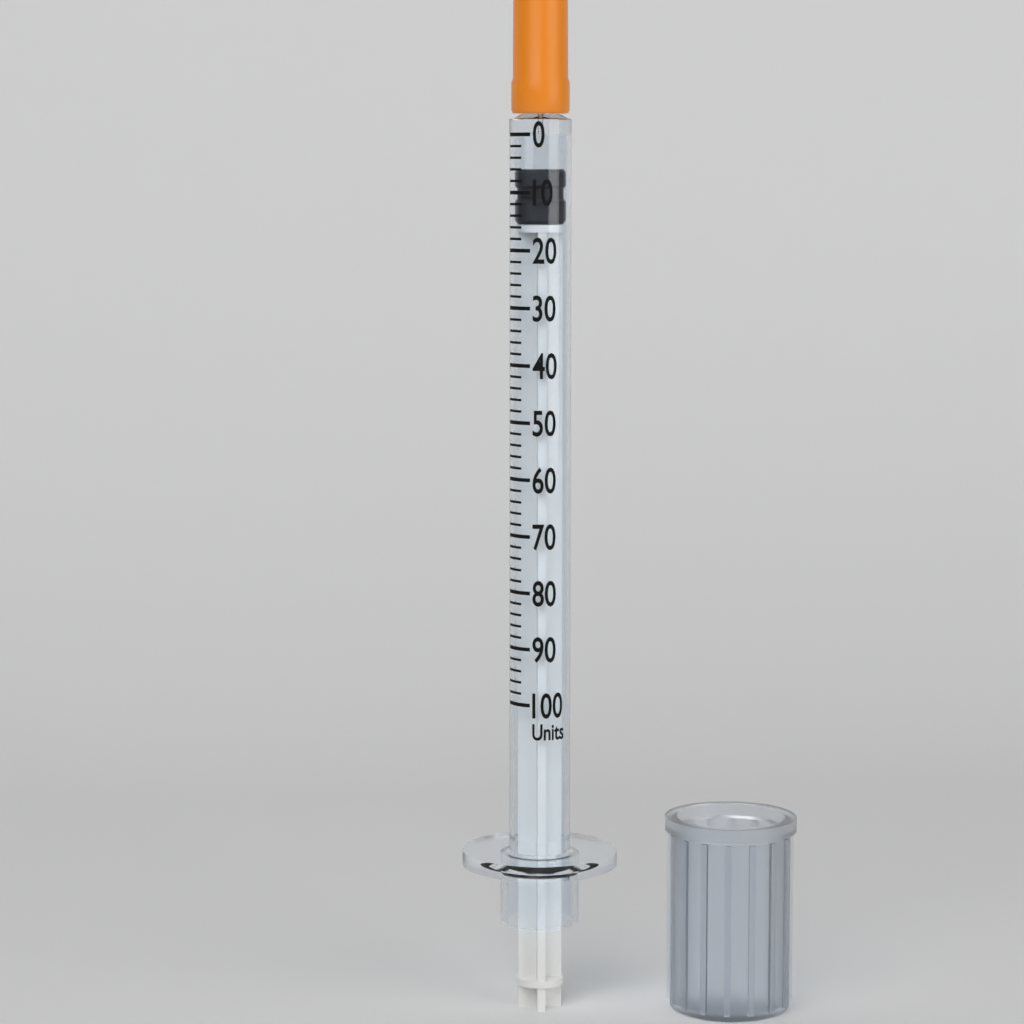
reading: 6 units
